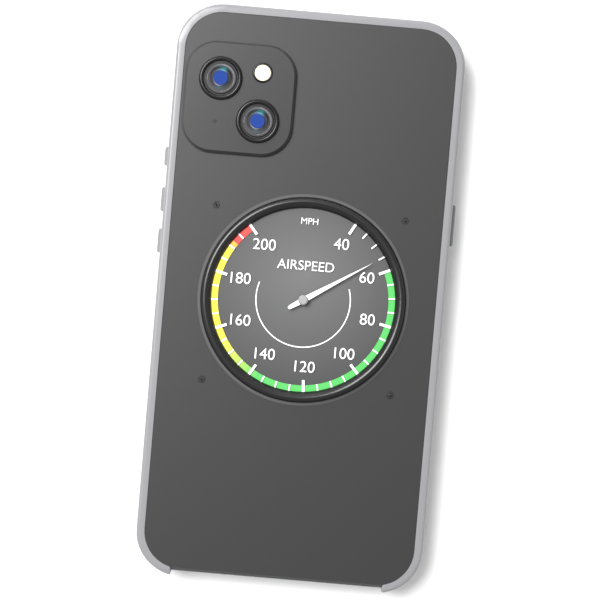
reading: 55 mph
